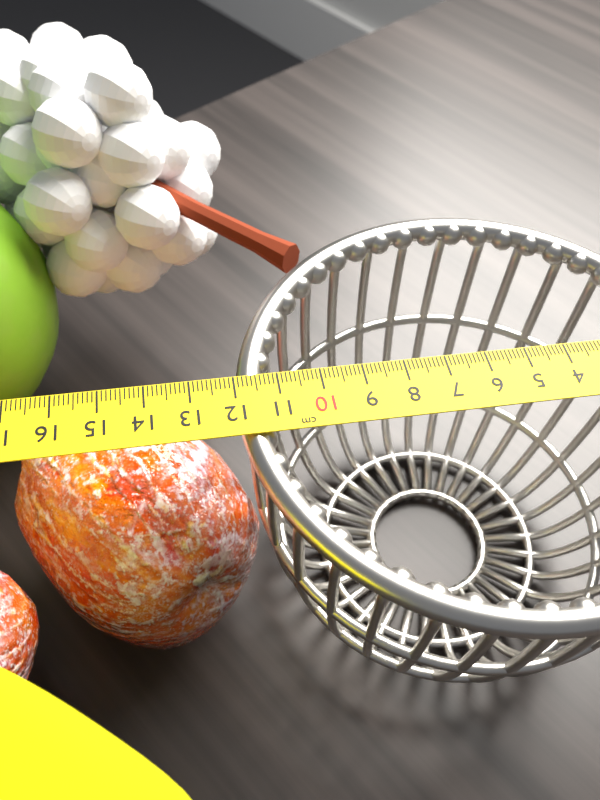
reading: 12.0 cm
